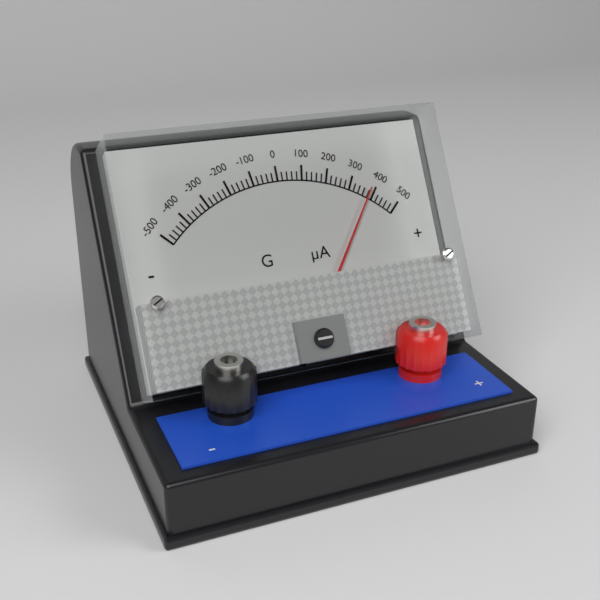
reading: 380 µA
